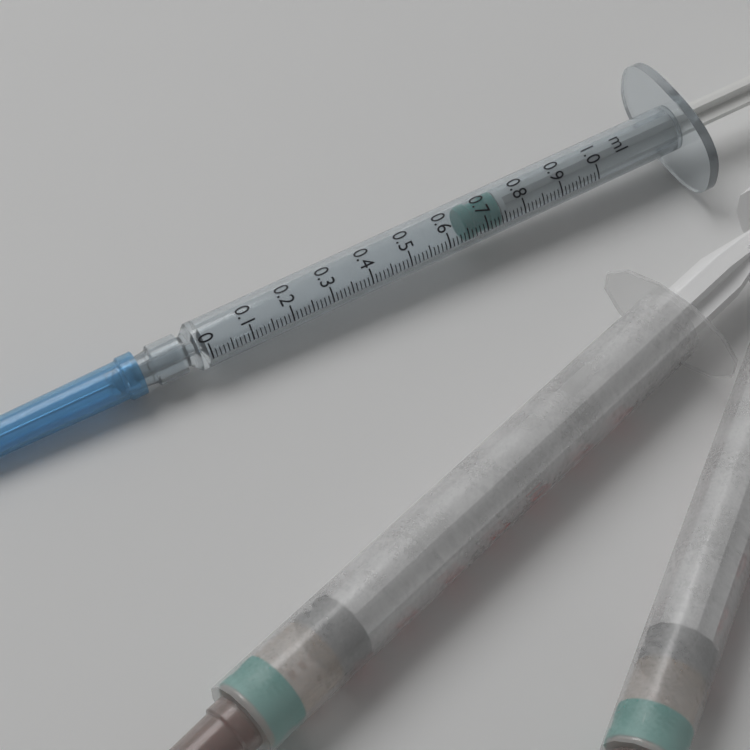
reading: 0.65 ml
